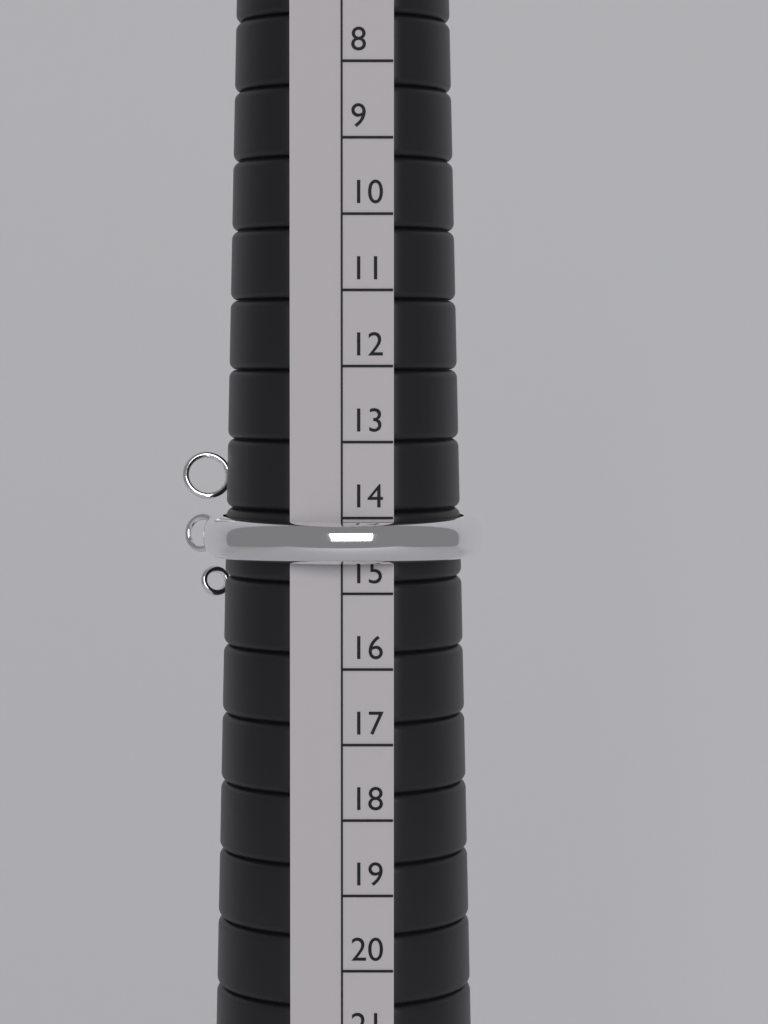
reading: 14.6 (no unit)
